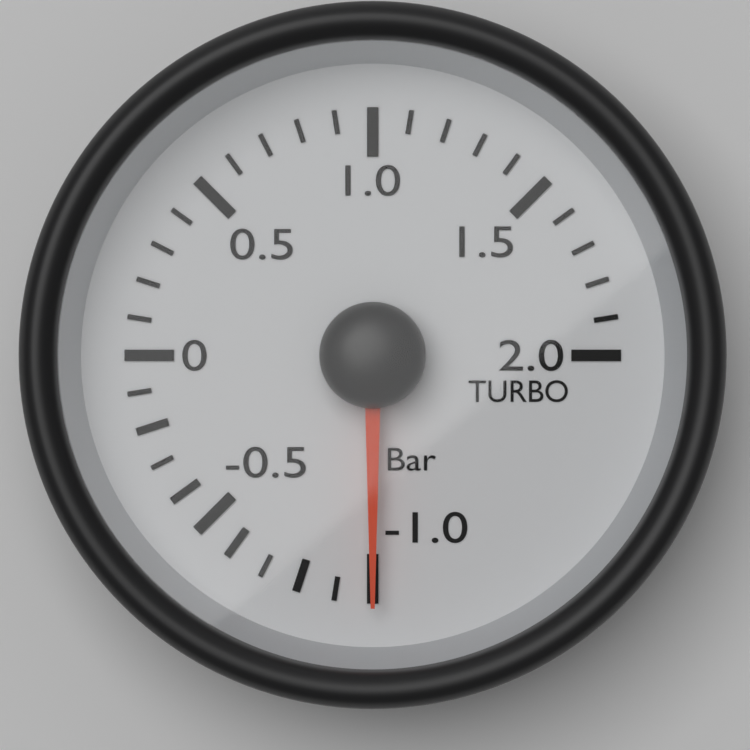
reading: -1.0 bar
